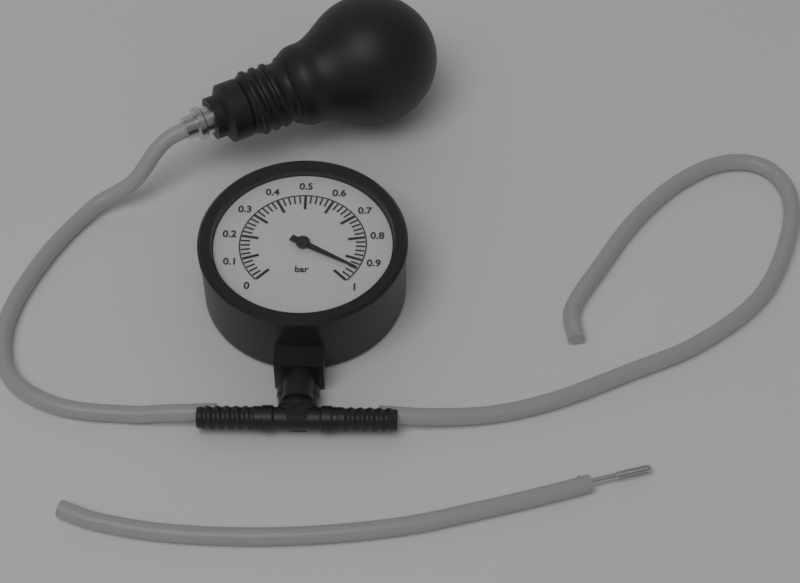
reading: 0.94 bar
